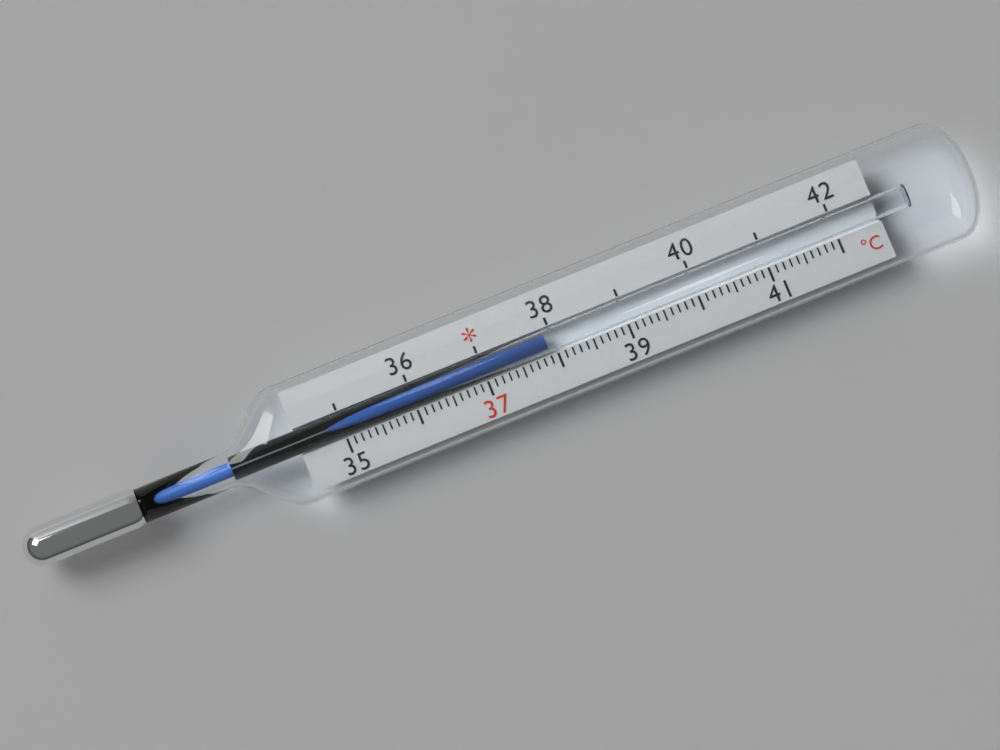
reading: 37.9 °C
